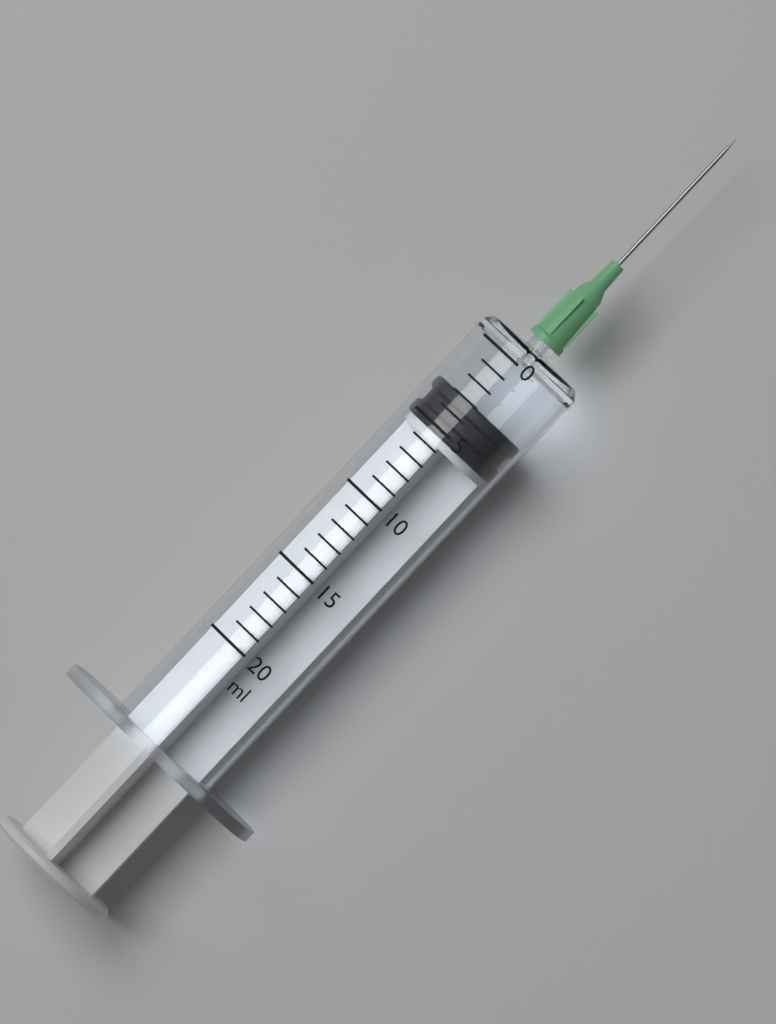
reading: 3 ml
